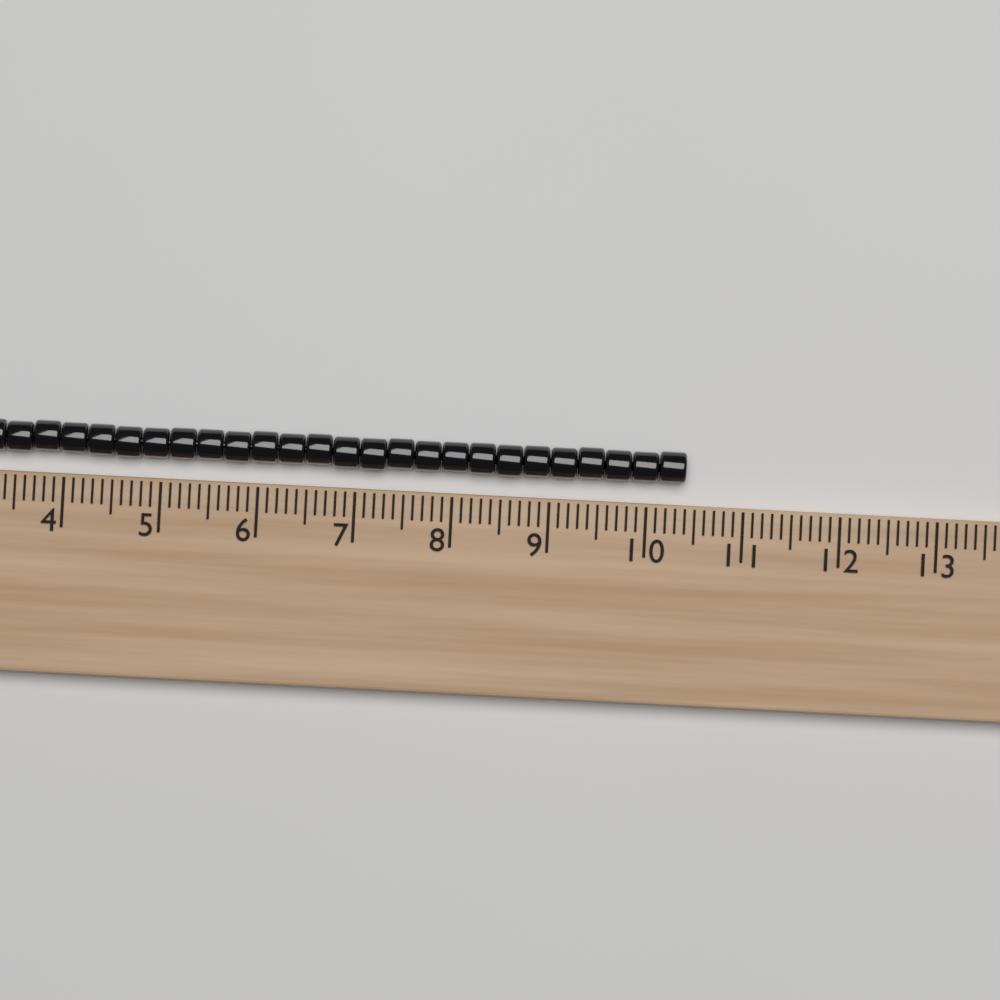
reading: 10.4 (no unit)
